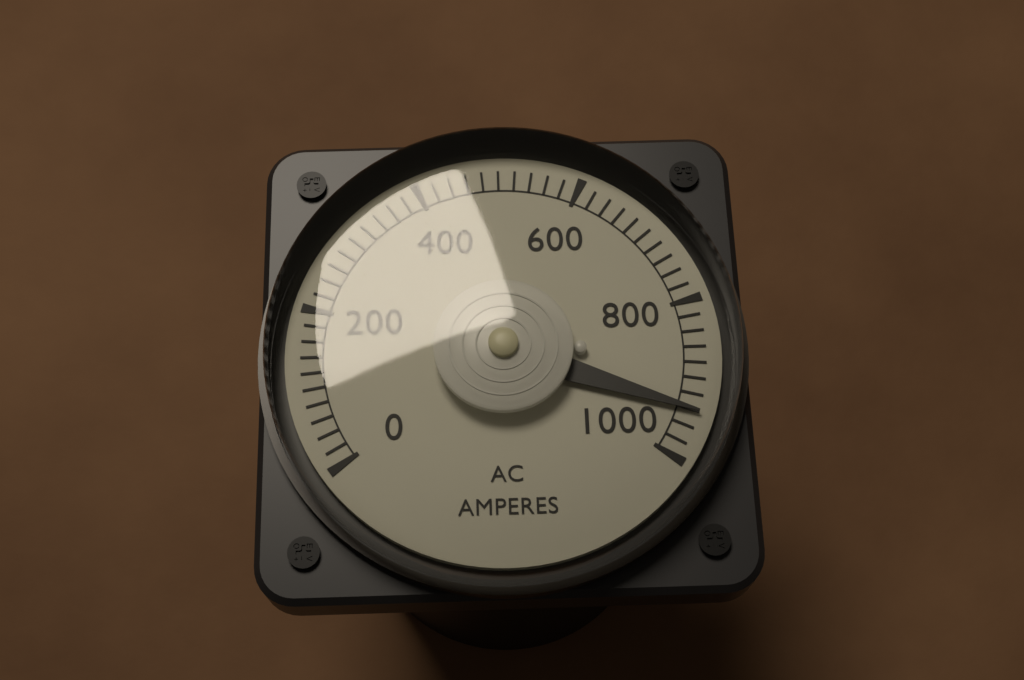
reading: 940 A
